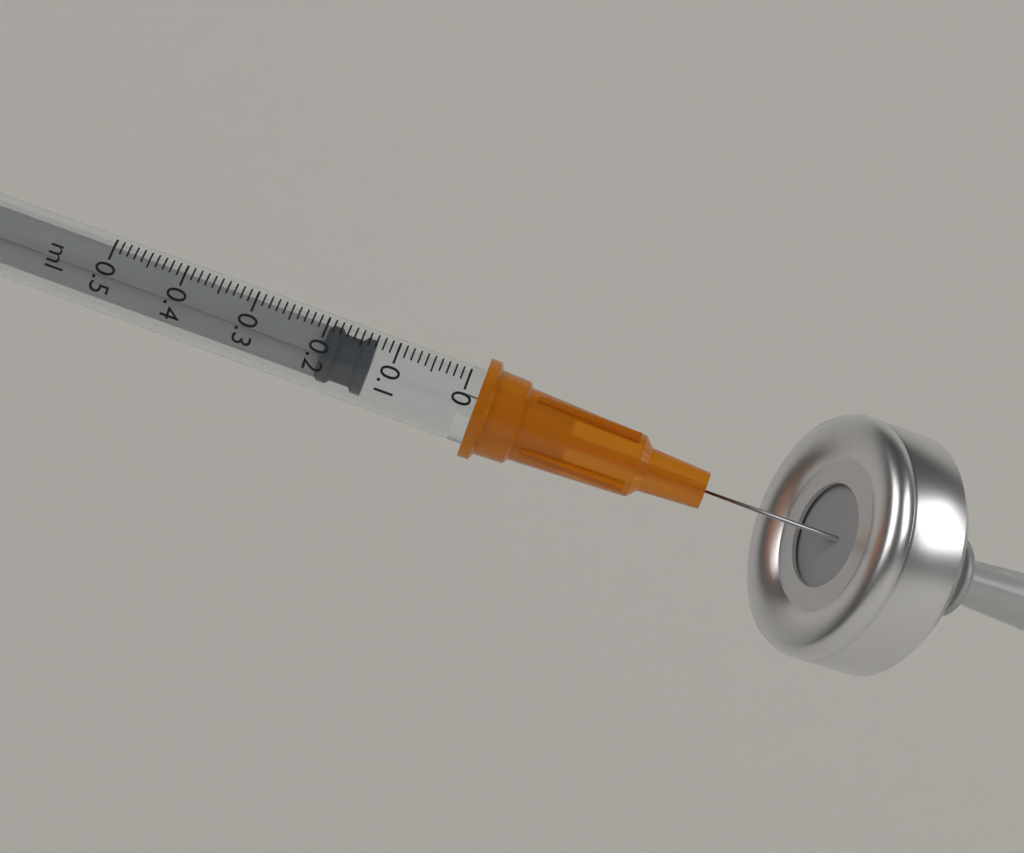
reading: 0.13 ml
